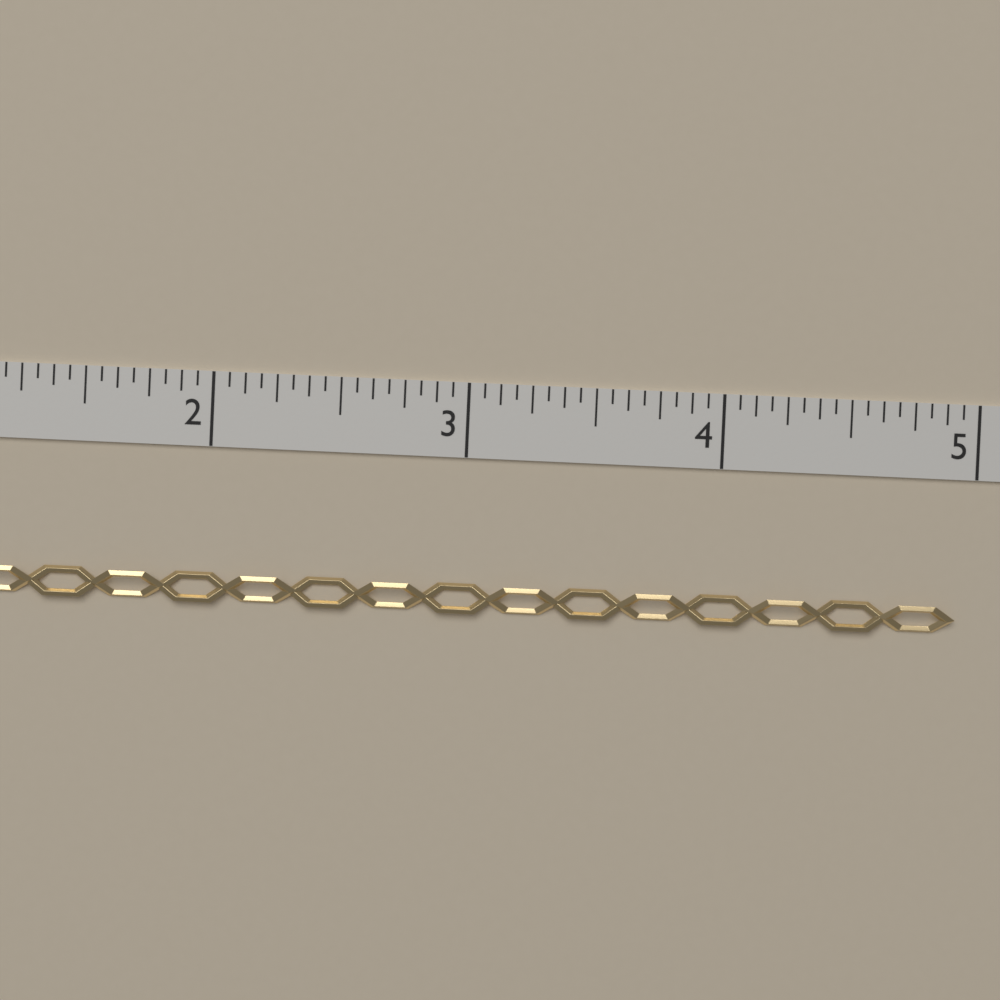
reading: 4.9375 in
